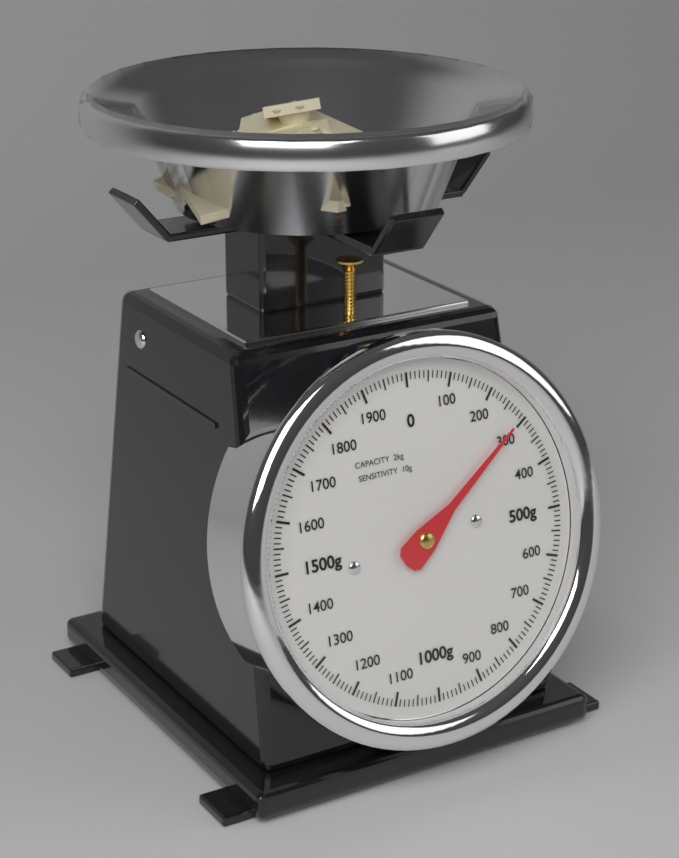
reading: 290 g
